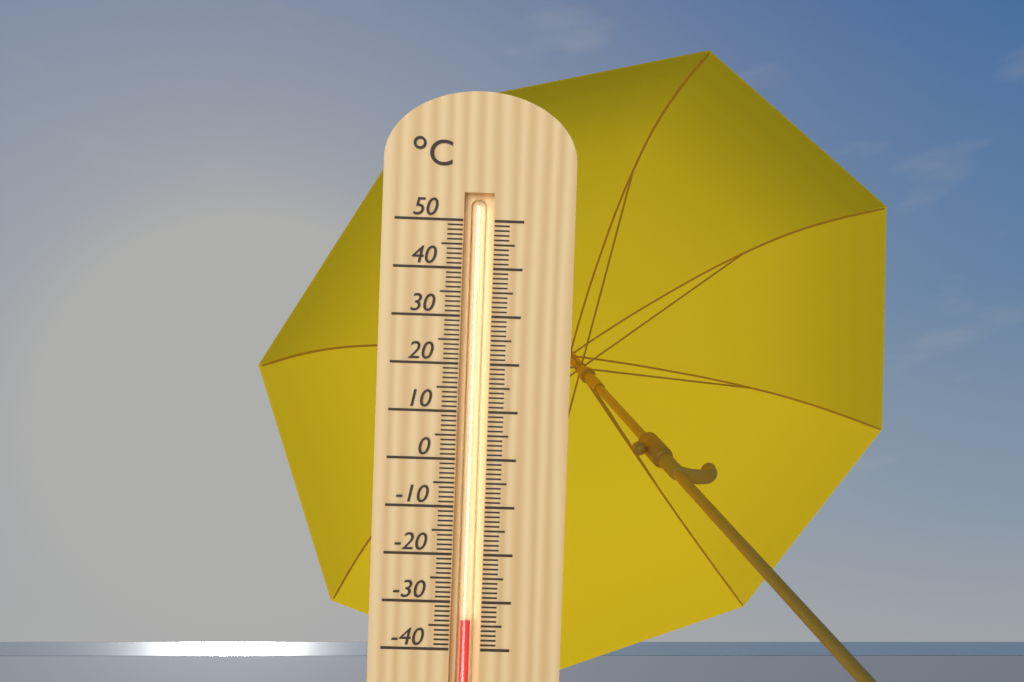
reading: -34 °C
